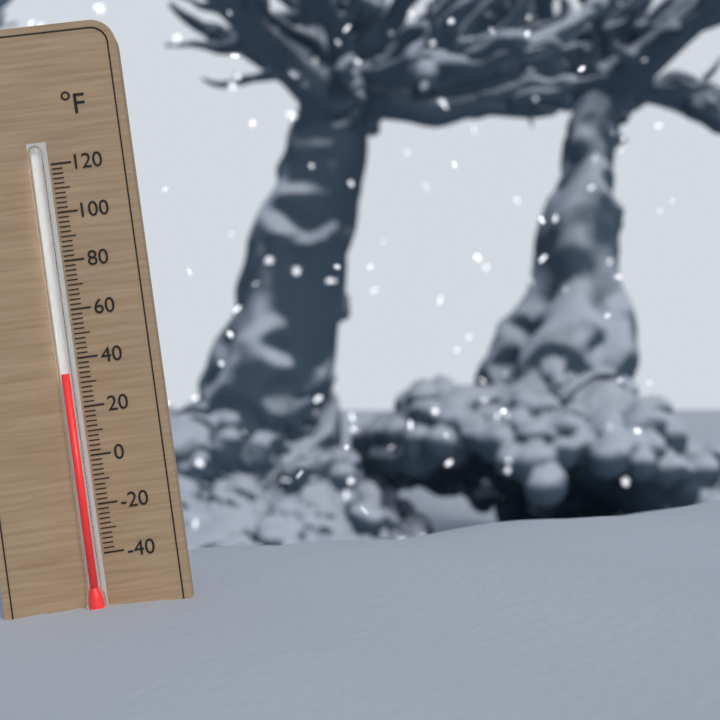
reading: 34 °F
